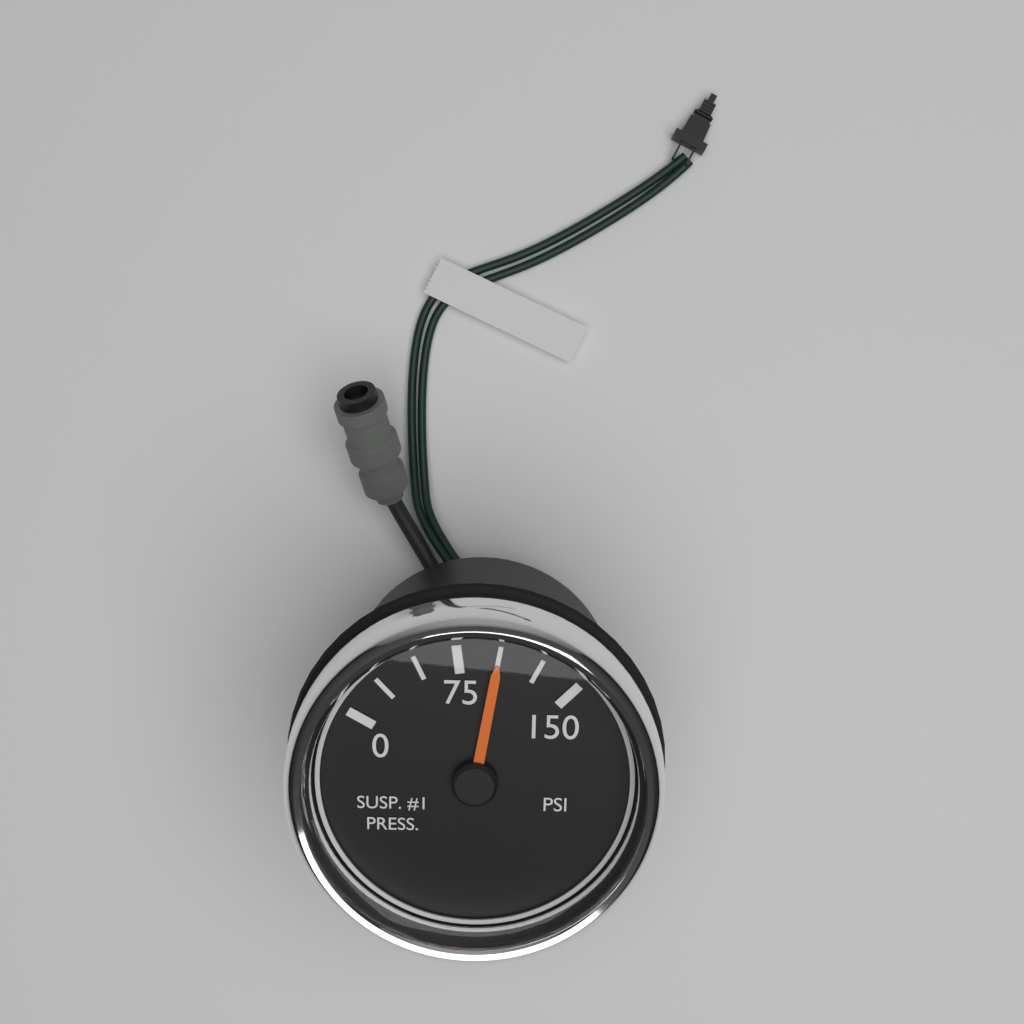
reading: 100 psi
